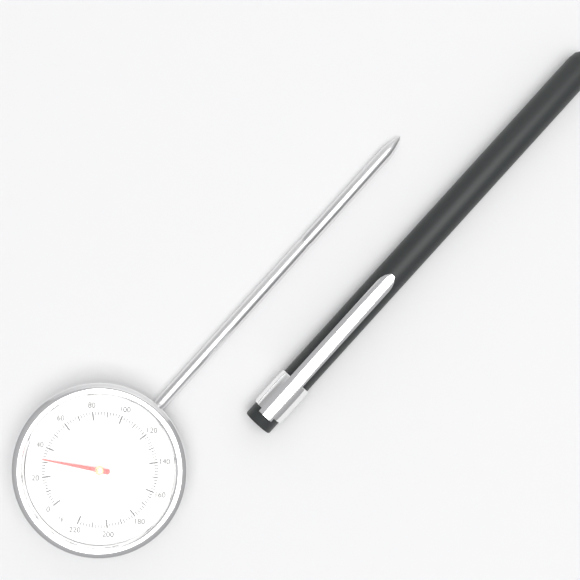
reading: 32 °F
